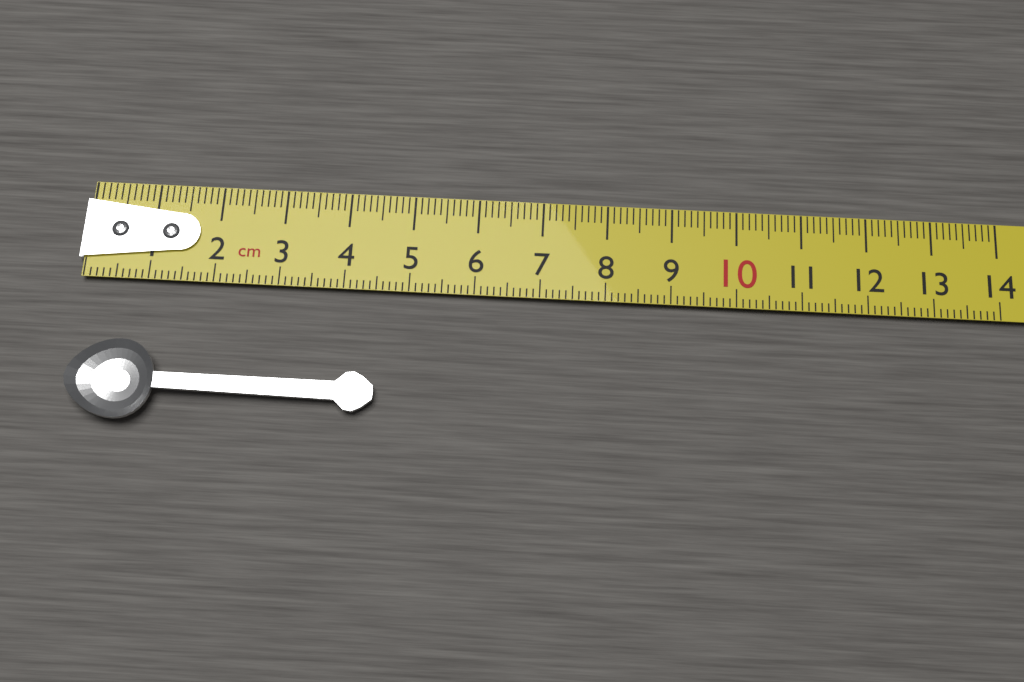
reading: 4.6 cm
